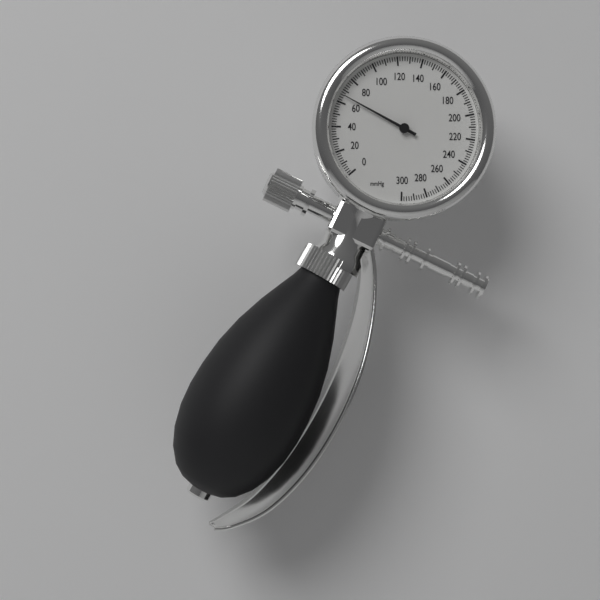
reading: 66 mmHg
